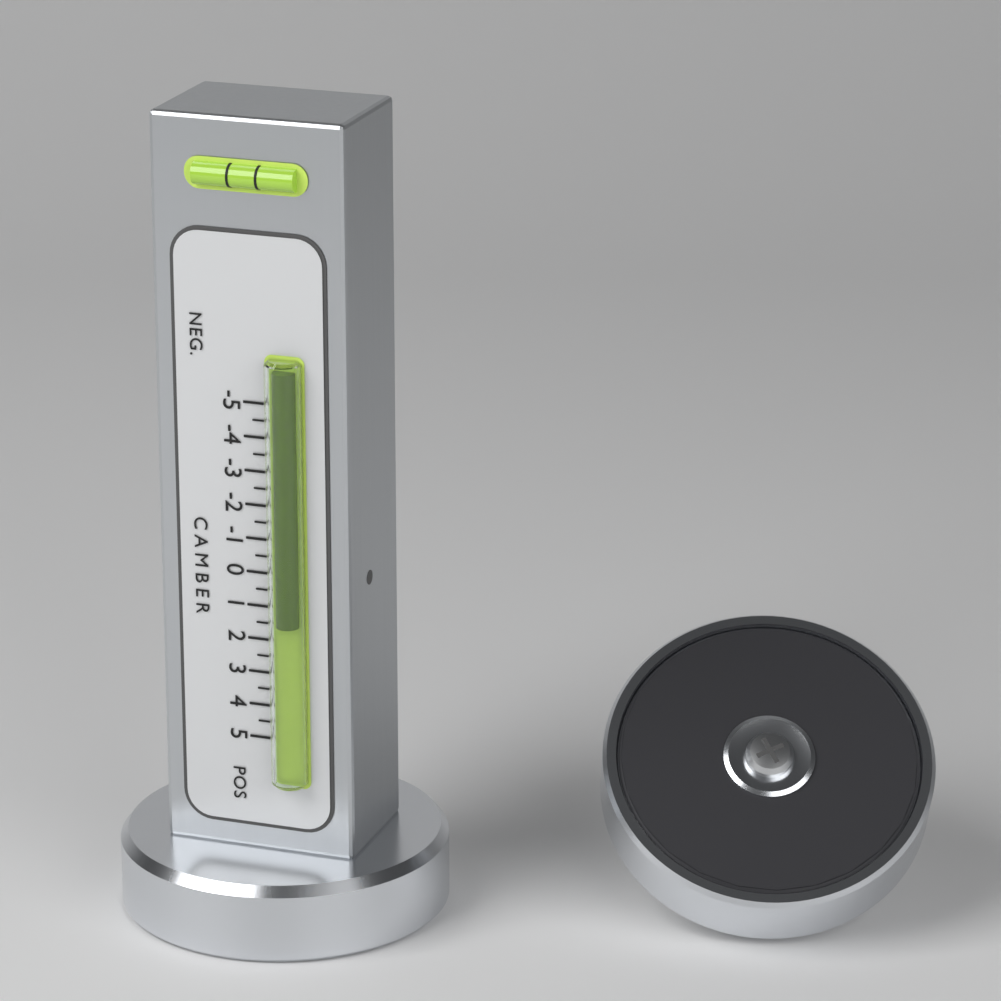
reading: 1.5 (no unit)
